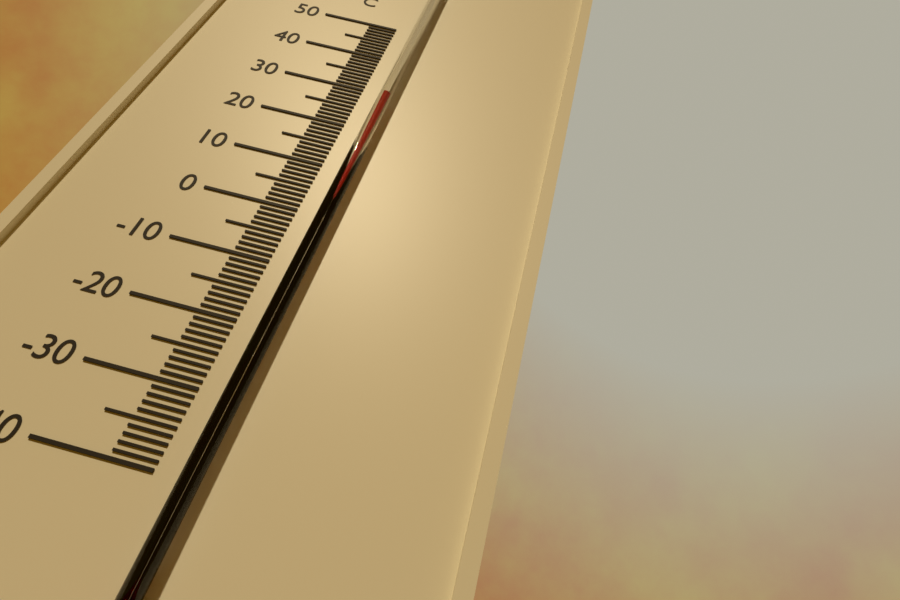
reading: 28 °C
